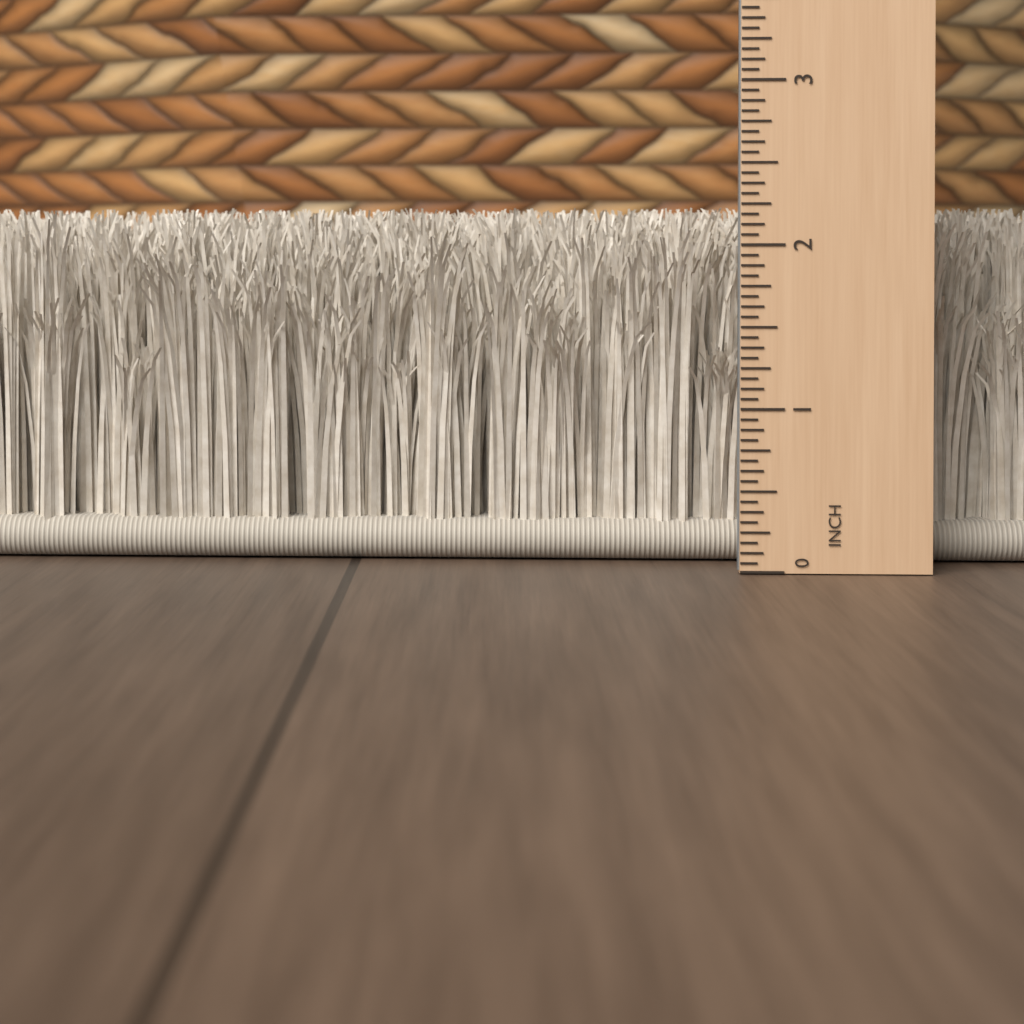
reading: 2.2500 in
